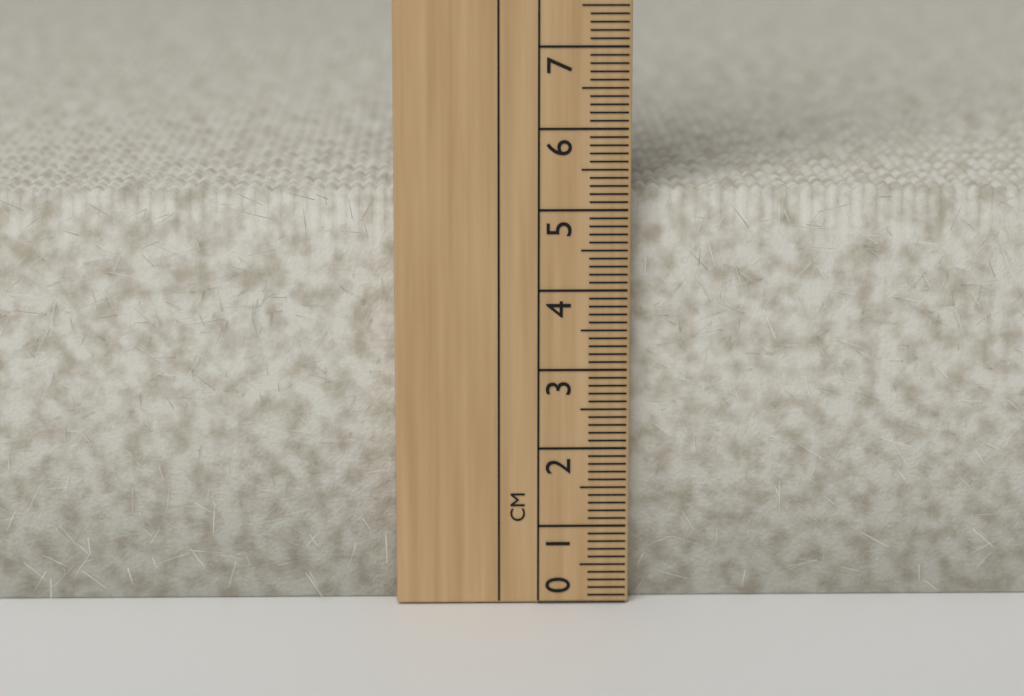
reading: 5.2 cm
